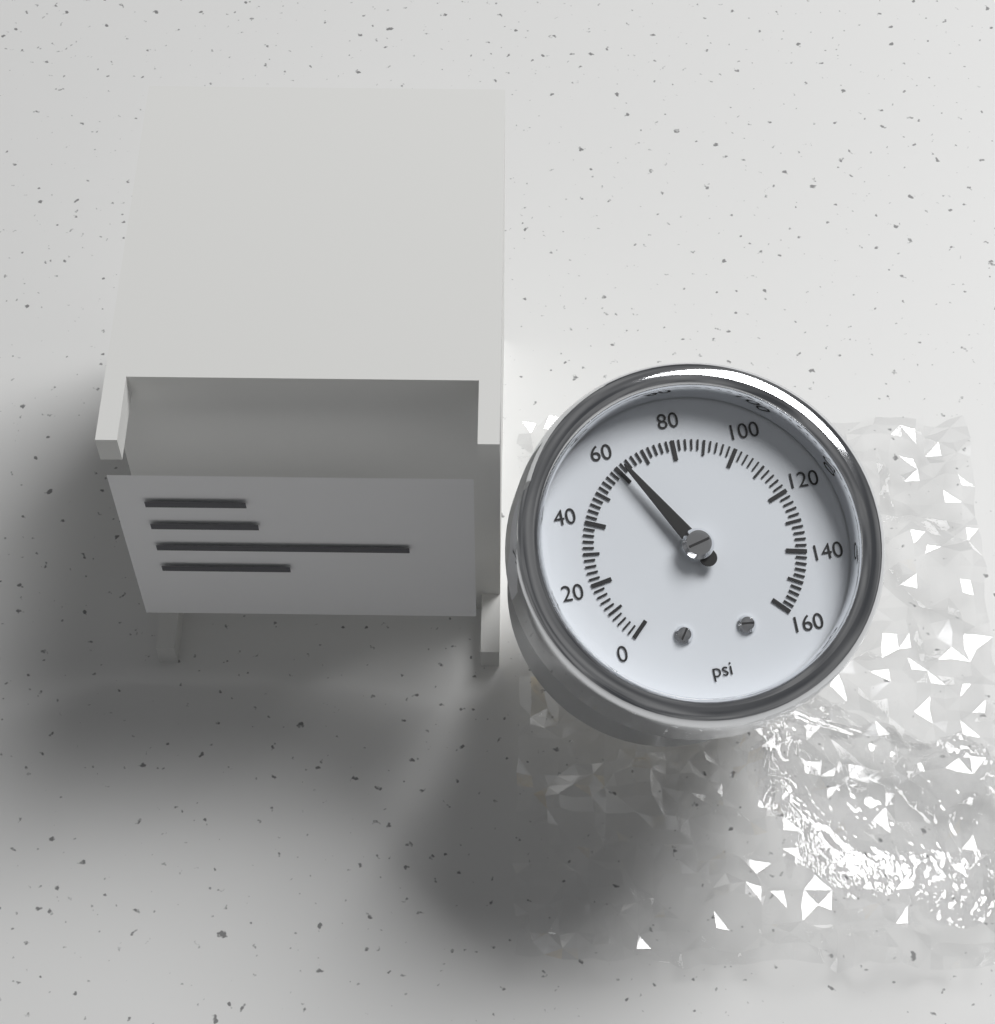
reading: 62 psi
